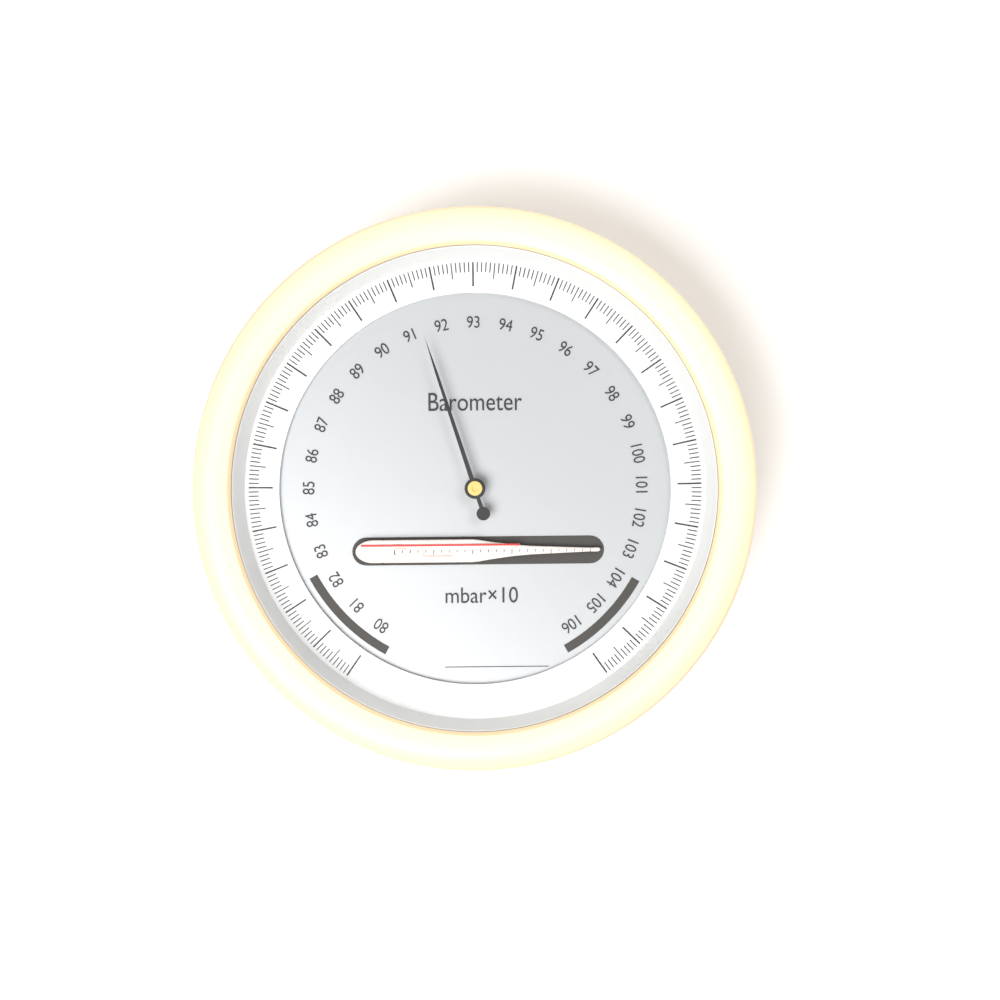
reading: 91.4 mbar×10
